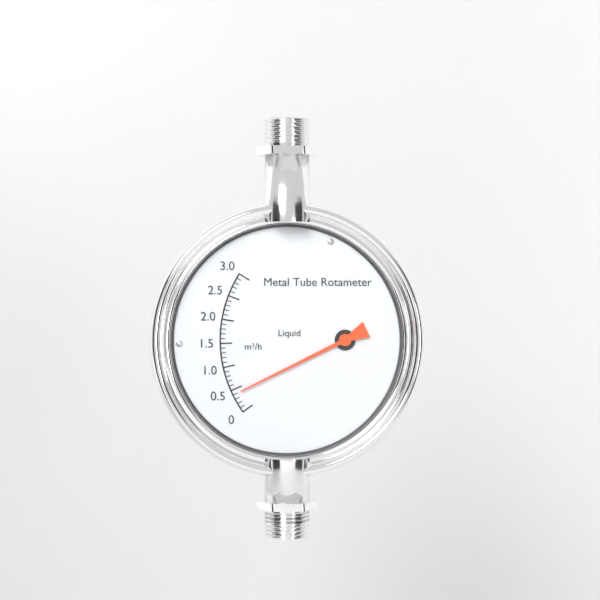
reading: 0.4 m³/h
